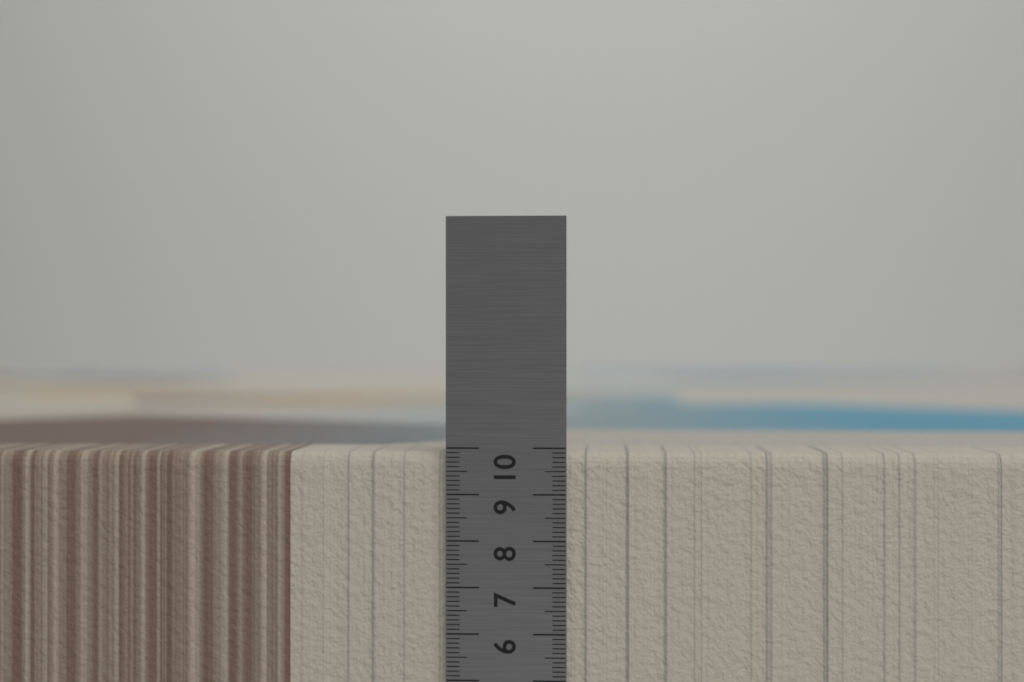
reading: 9.9 cm
